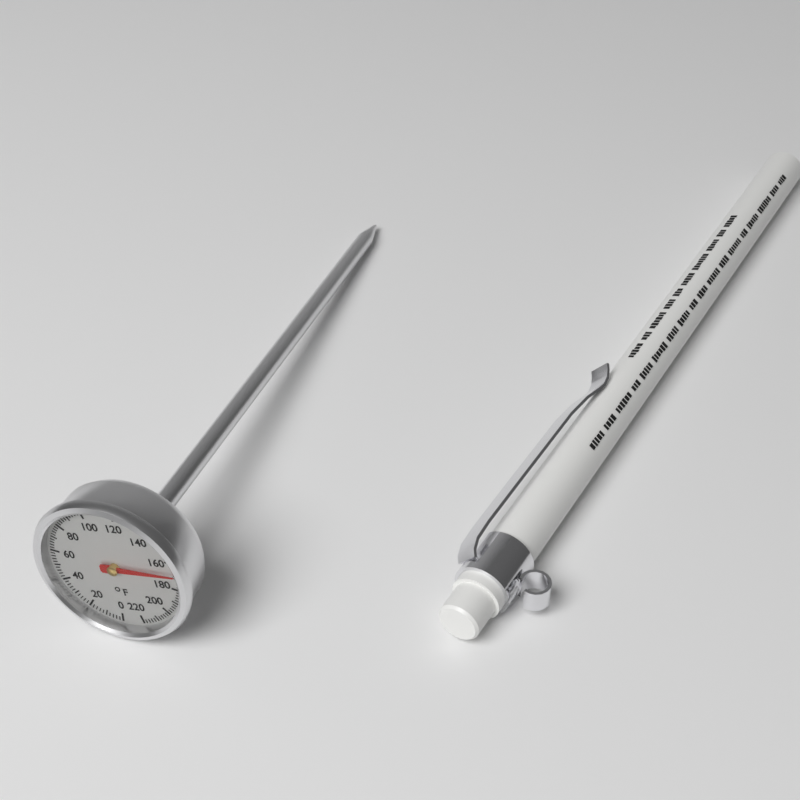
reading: 170 °F
